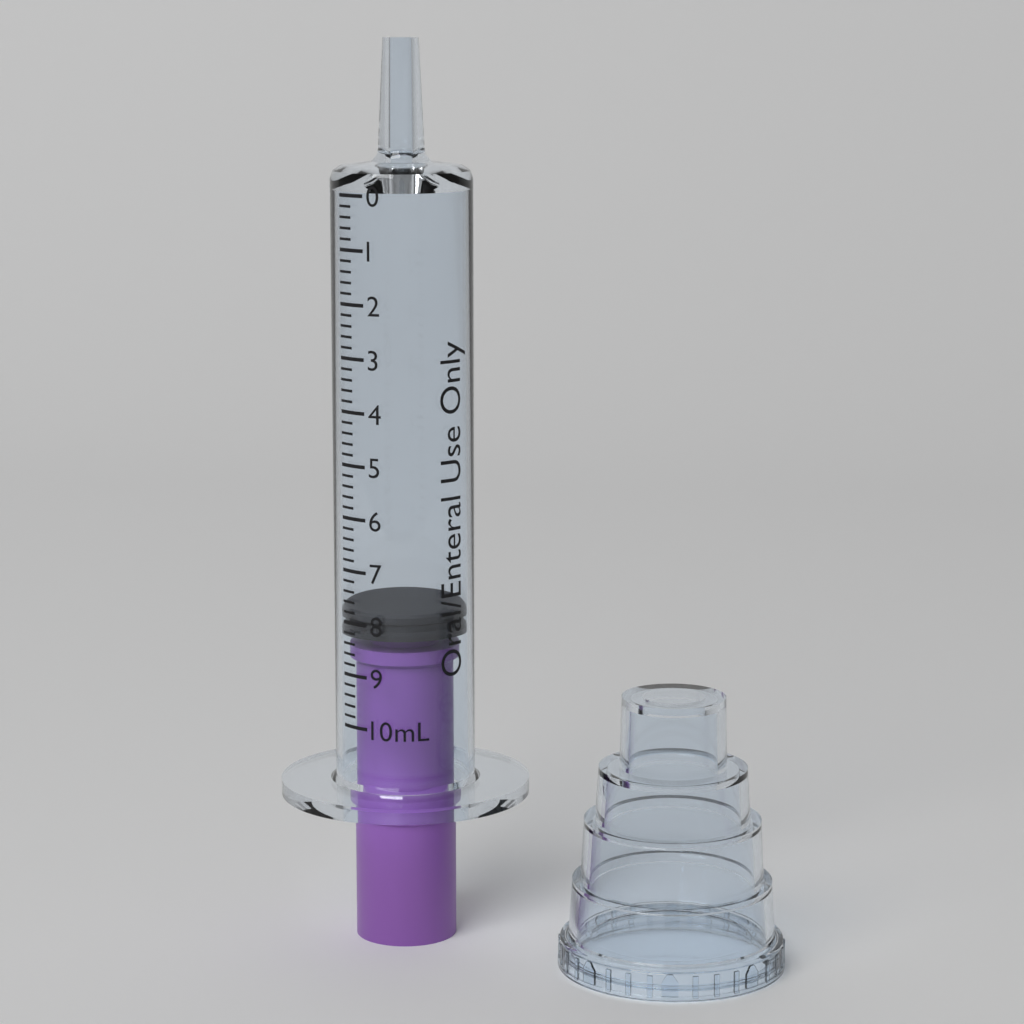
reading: 7.8 mL
